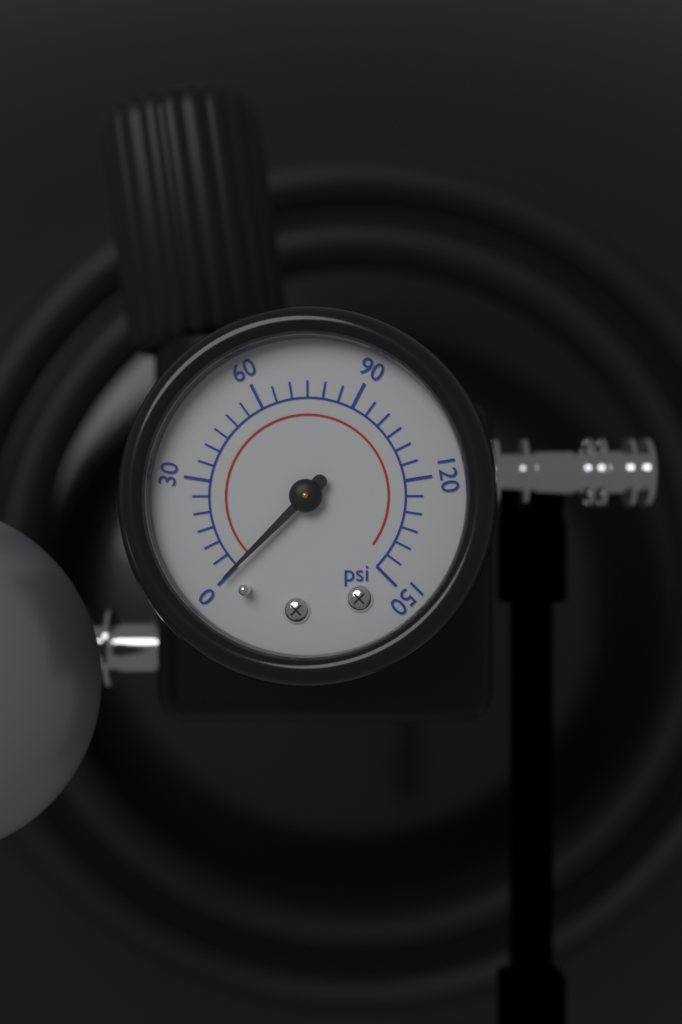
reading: 0 psi
